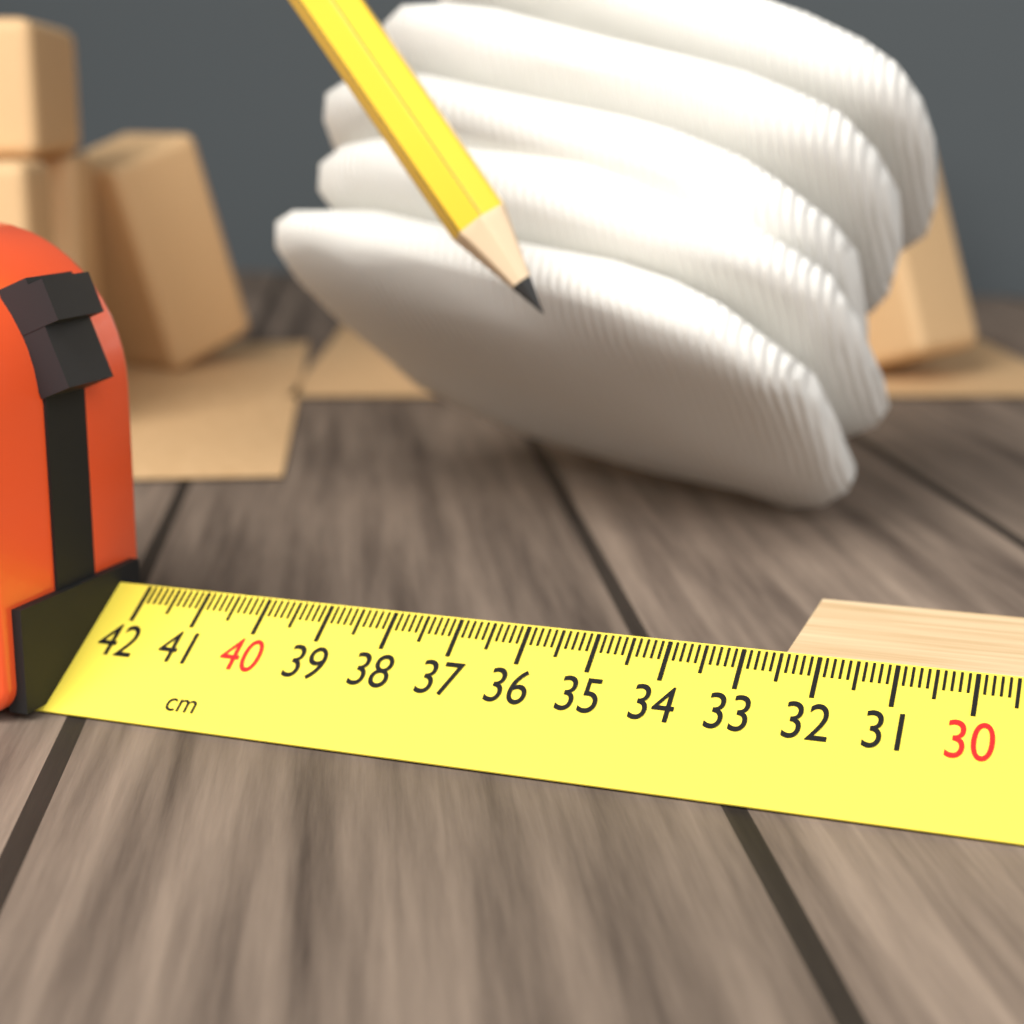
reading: 32.5 cm
